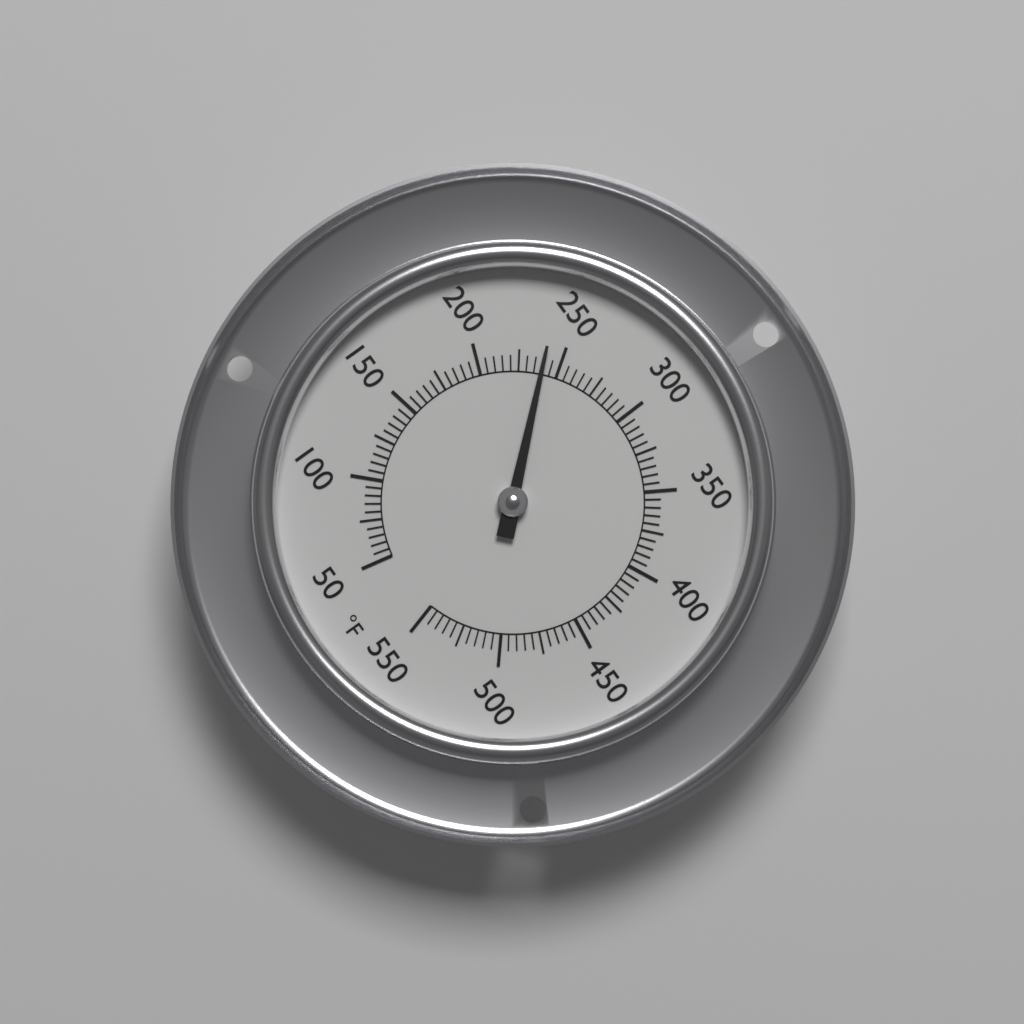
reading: 240 °F
